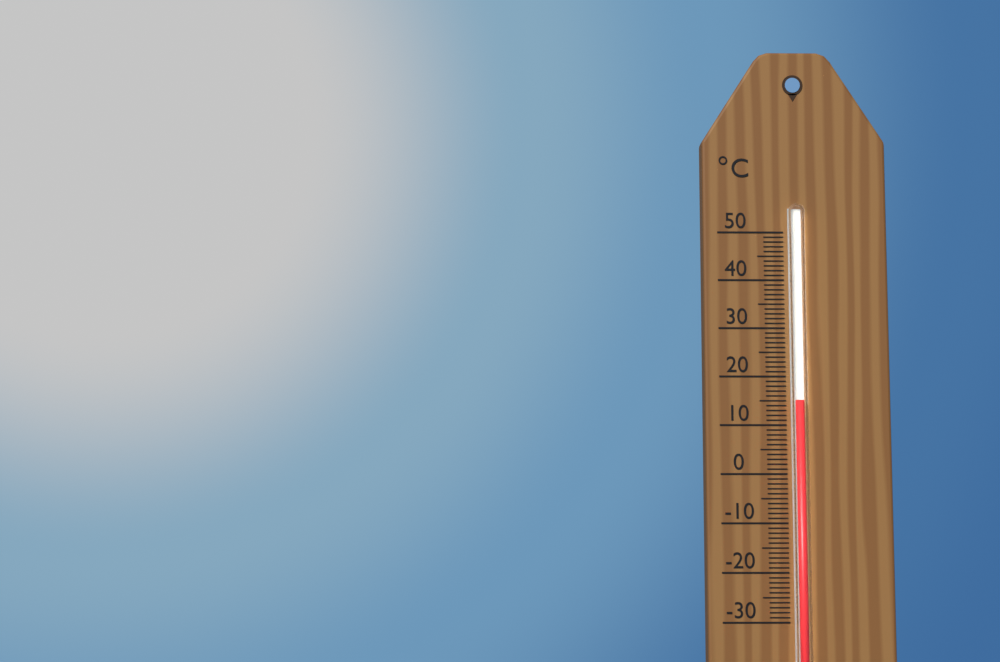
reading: 15 °C
